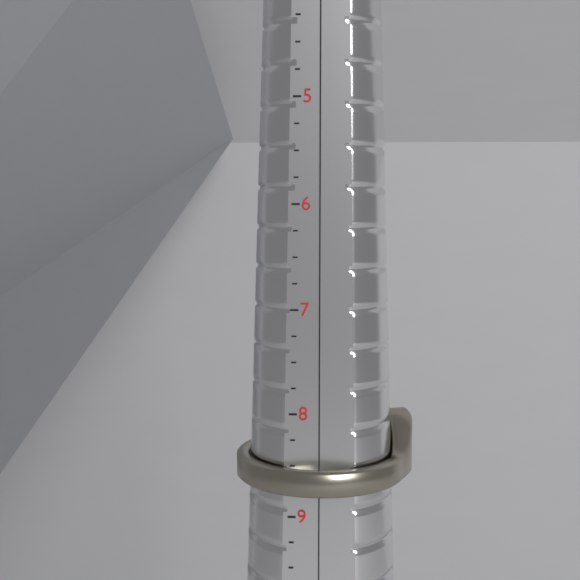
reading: 8.75 (no unit)
